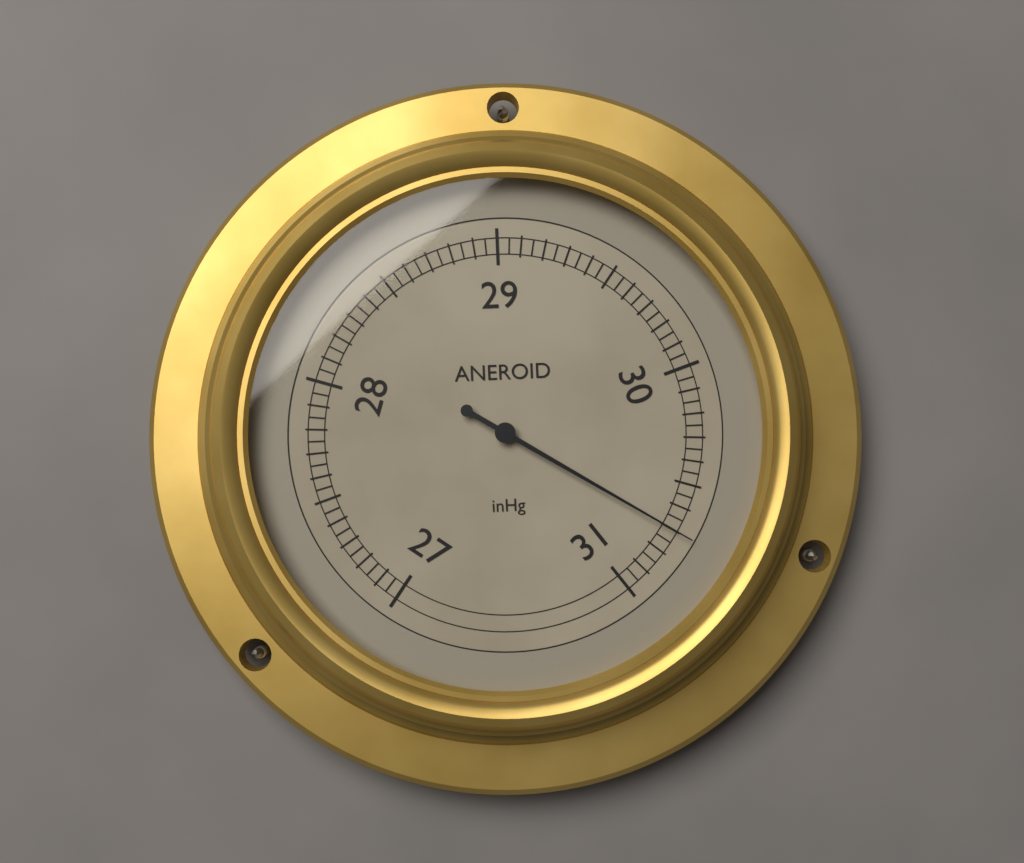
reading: 30.70 inHg
